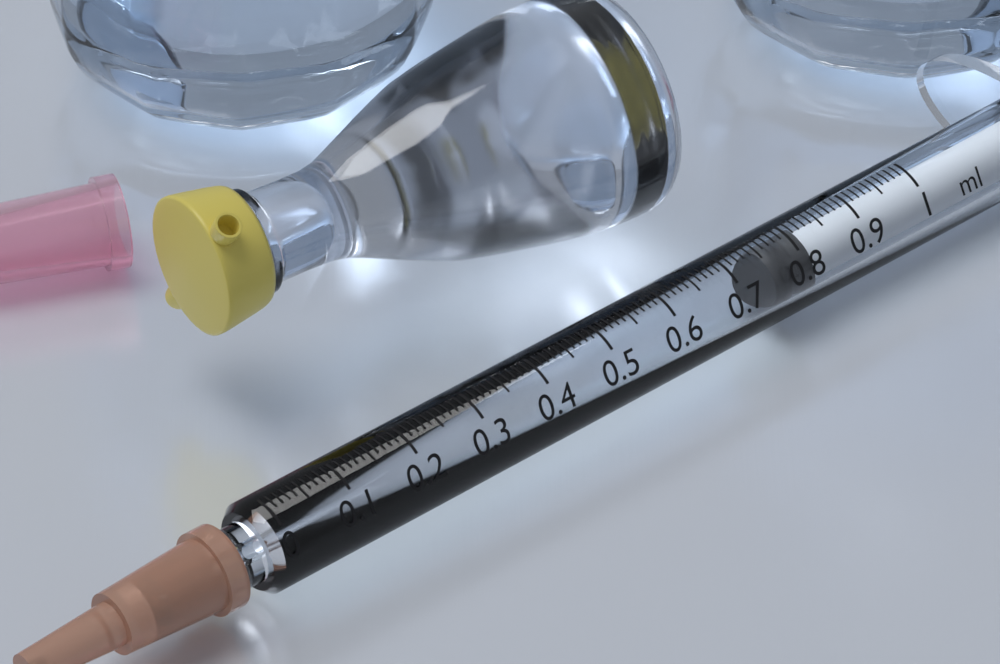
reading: 0.76 ml
